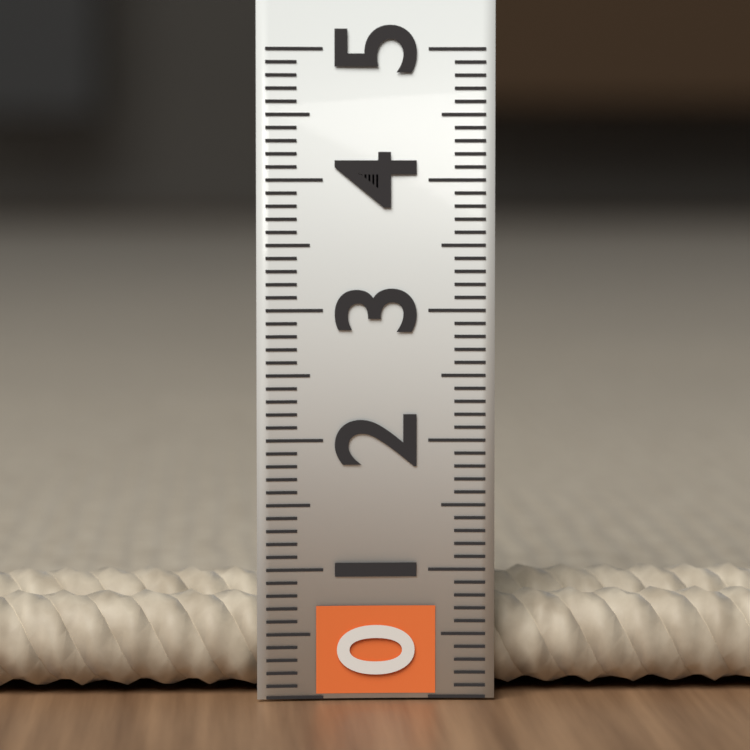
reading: 0.9 (no unit)
